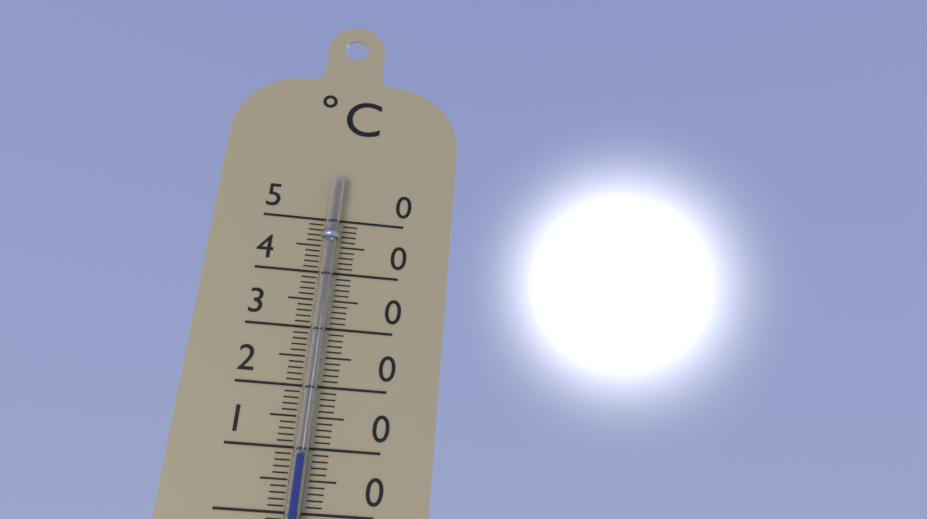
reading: 9 °C
